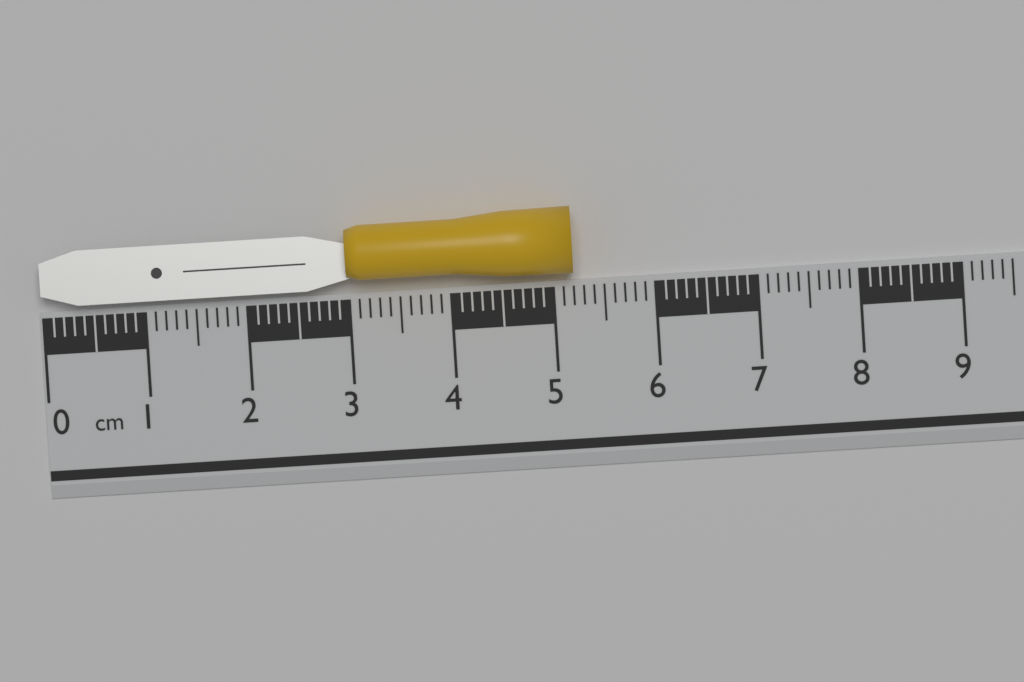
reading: 5.2 cm
